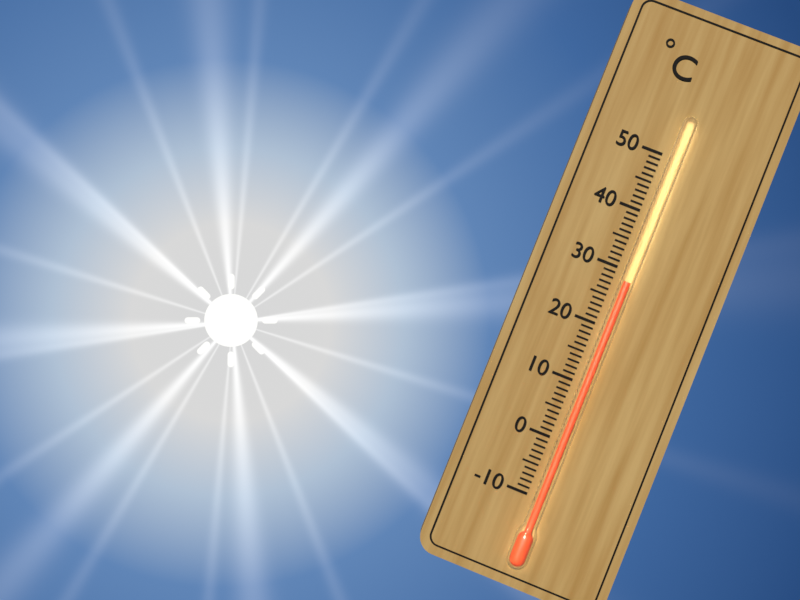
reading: 28 °C
